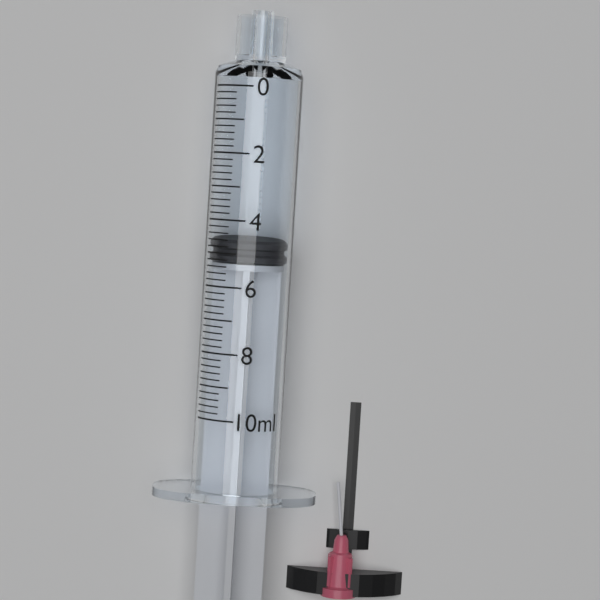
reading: 4.6 ml
